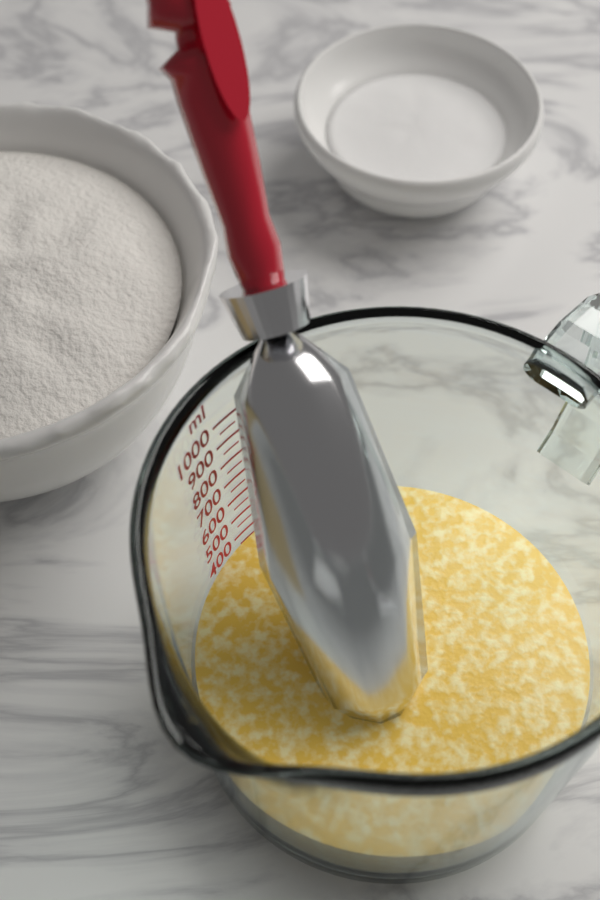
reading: 350 ml
